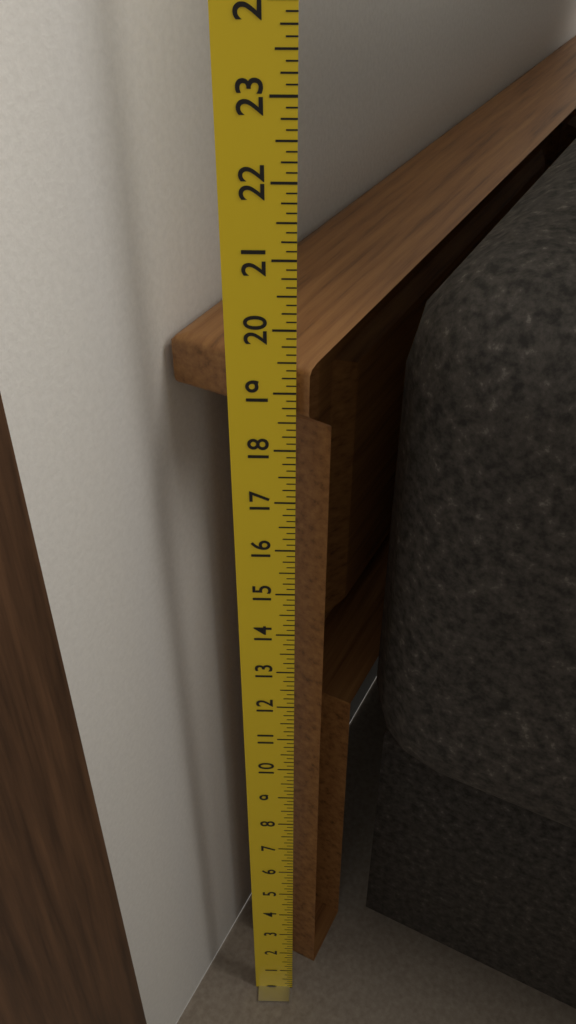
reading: 19.375 in
